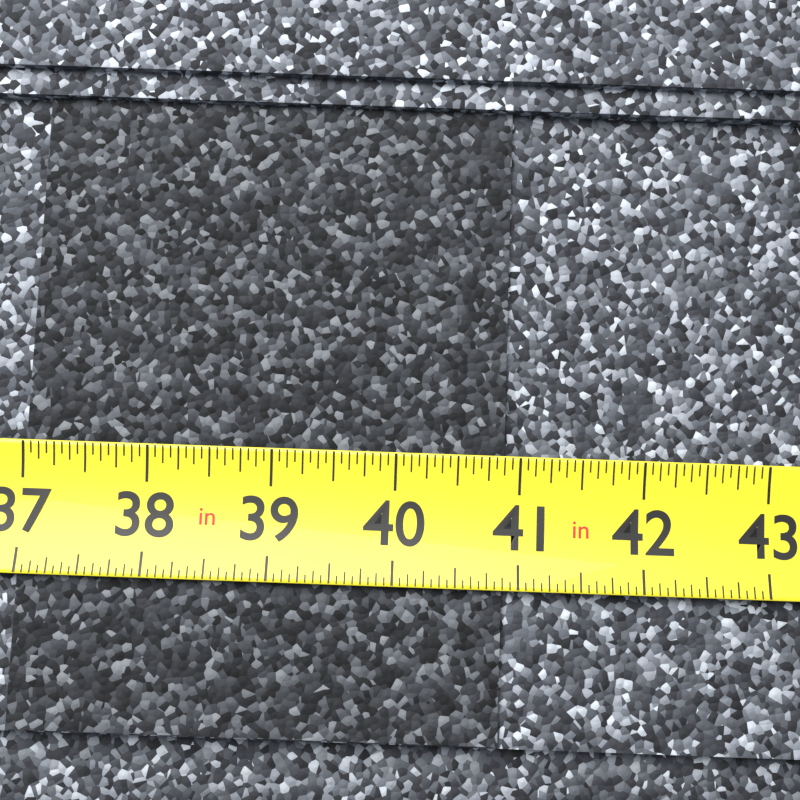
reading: 40.8750 in
